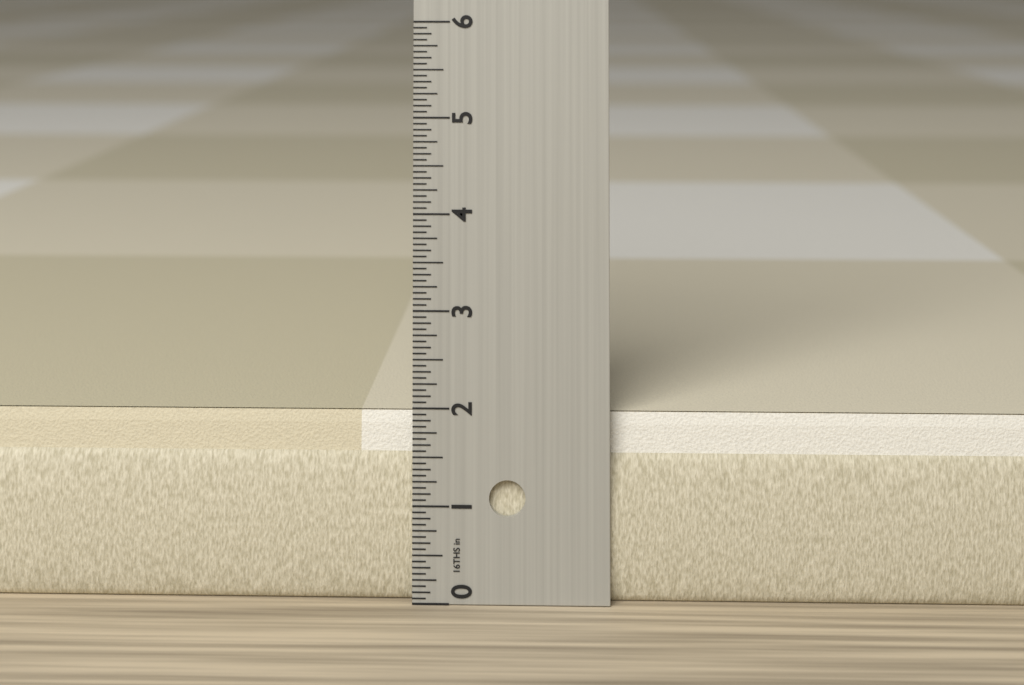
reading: 1.9375 in
